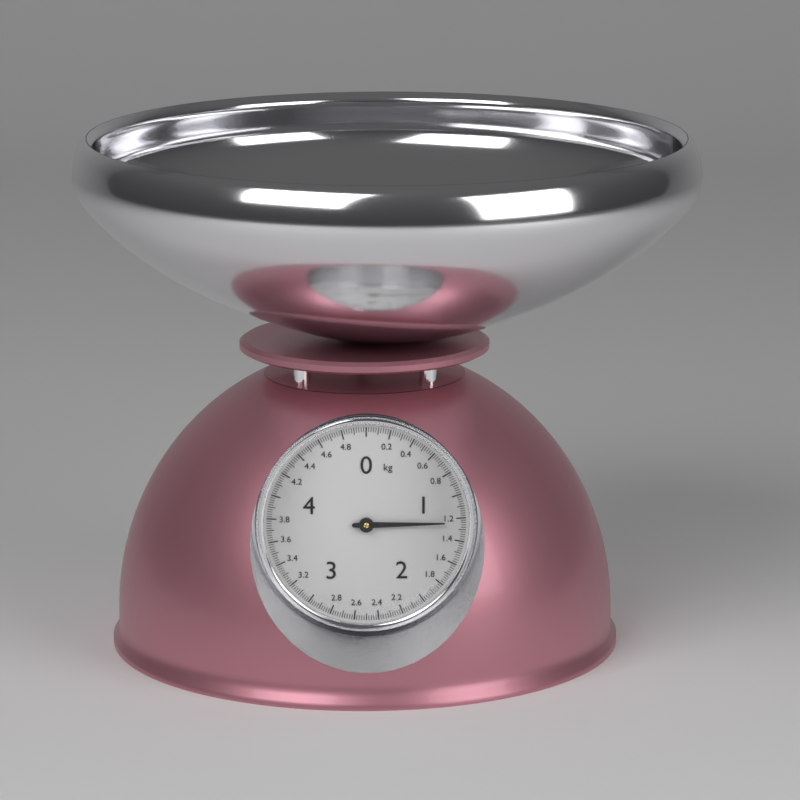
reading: 1.24 kg
